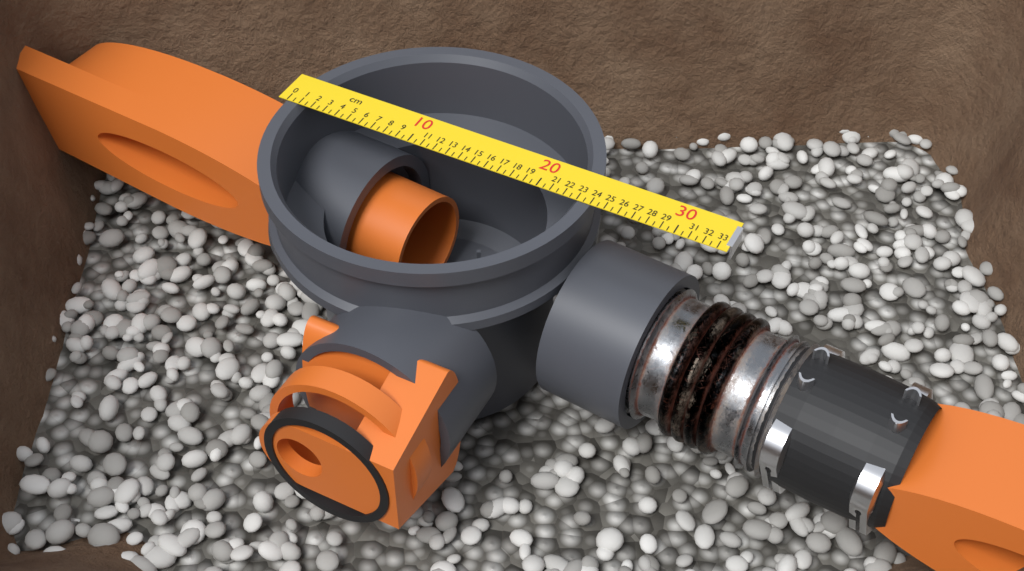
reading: 24.0 cm
